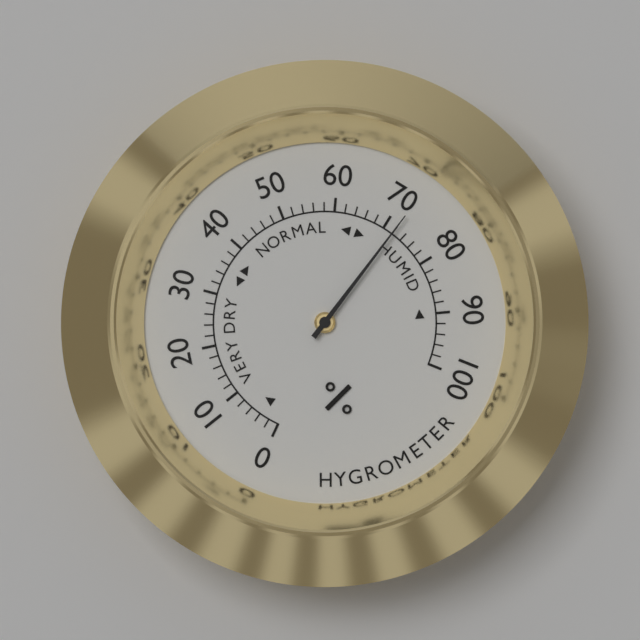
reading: 72 %
